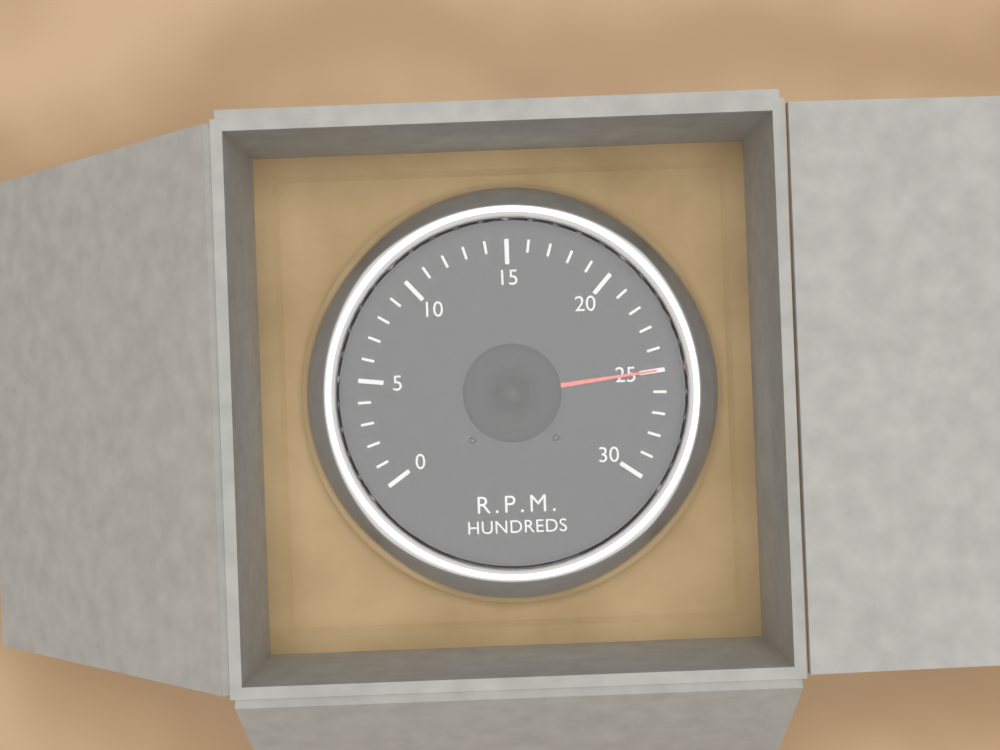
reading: 25 RPM x100
